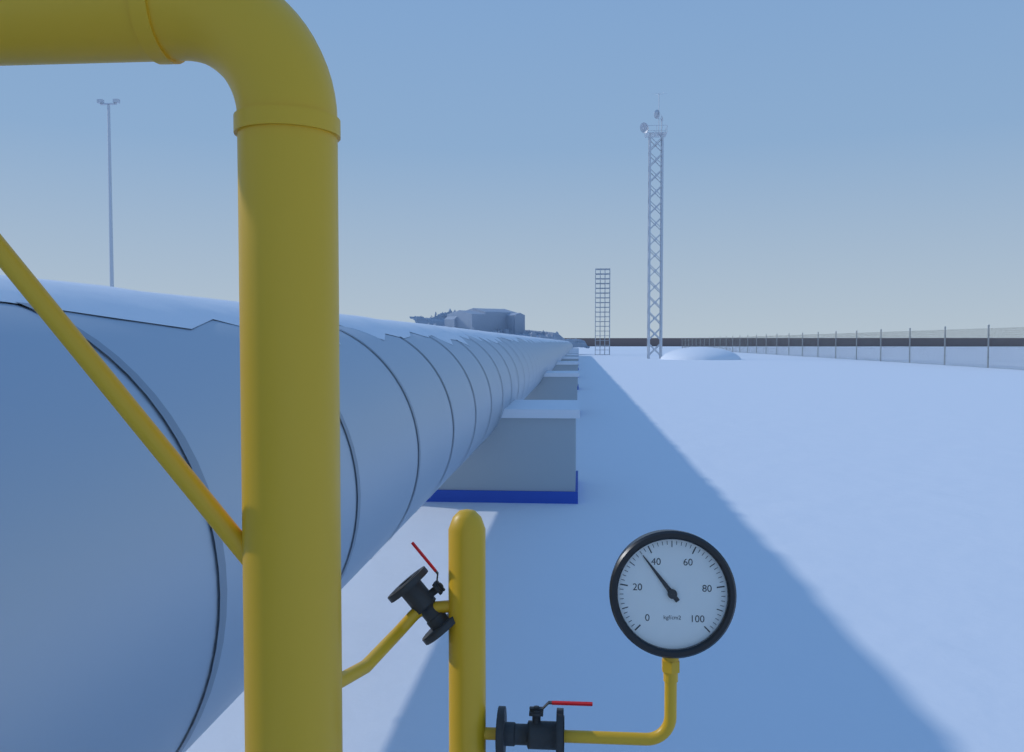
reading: 36 kgf/cm2
